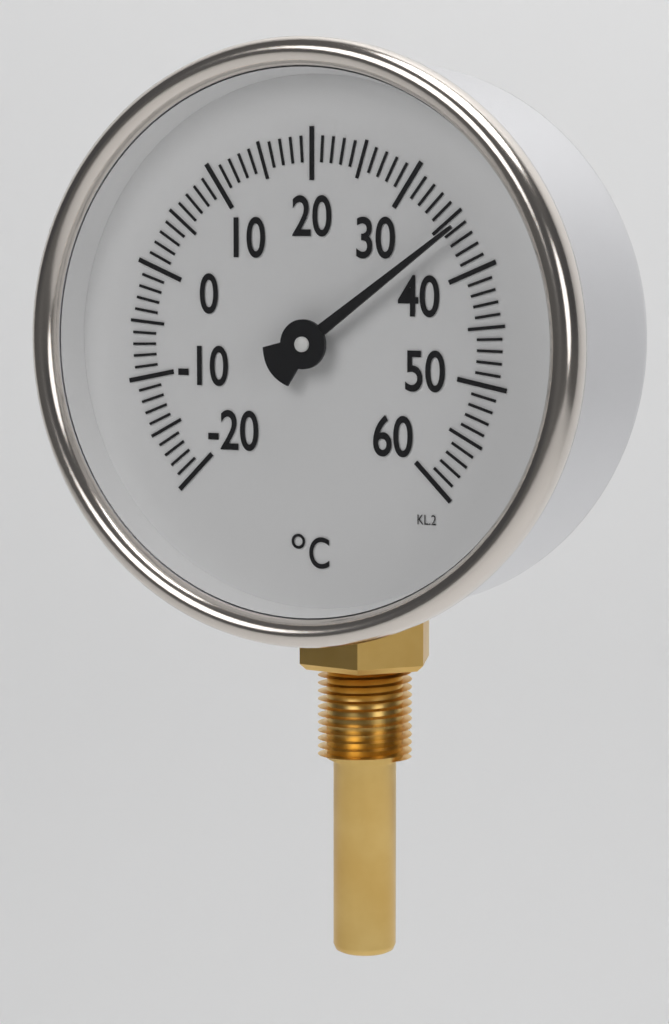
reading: 36 °C
